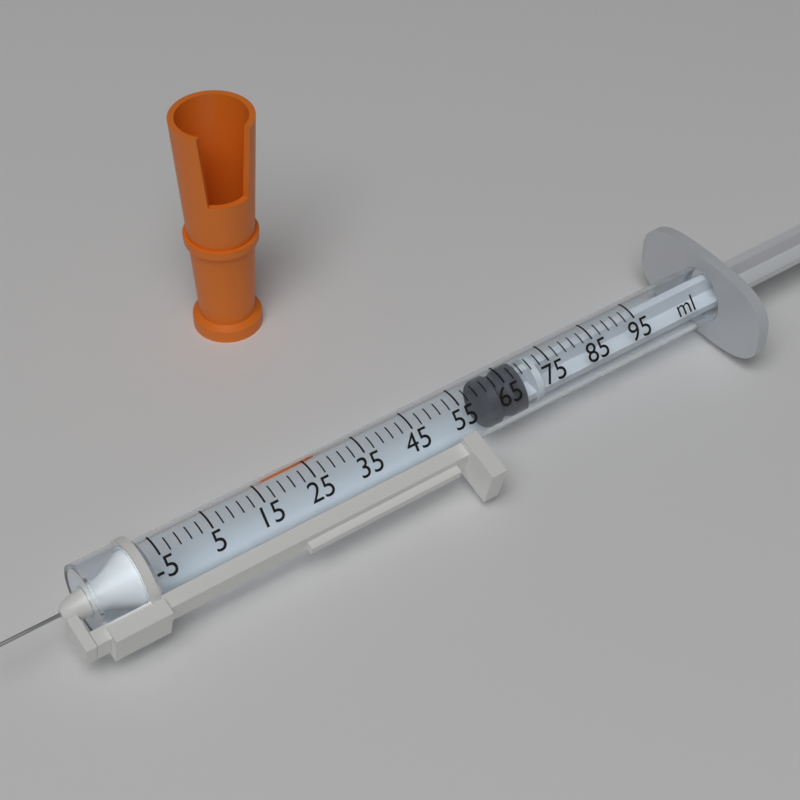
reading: 61 ml
